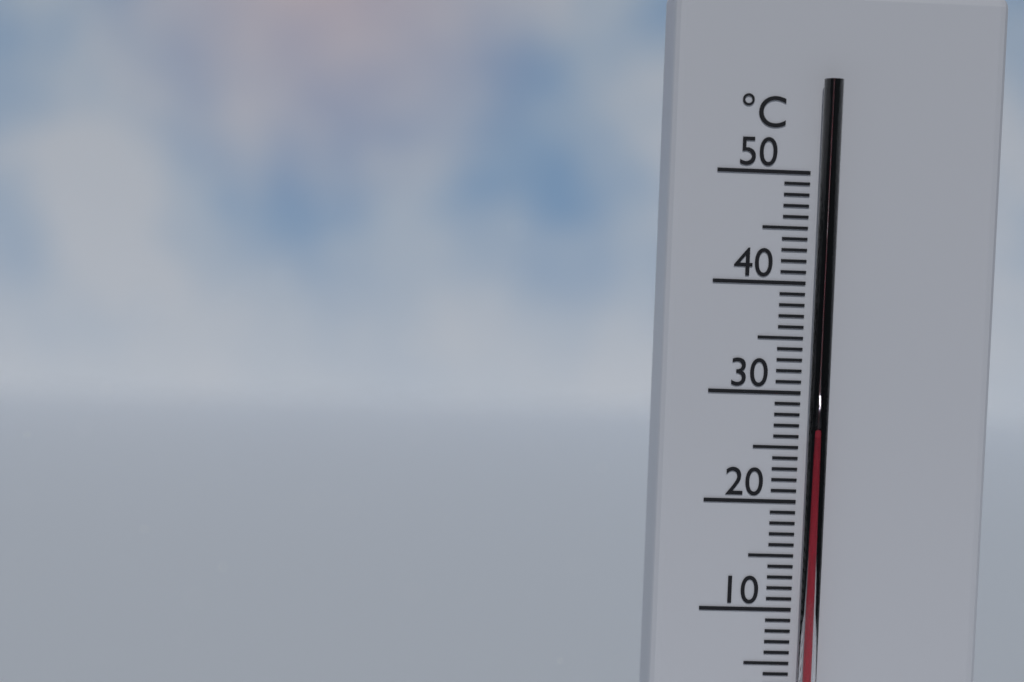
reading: 26 °C
